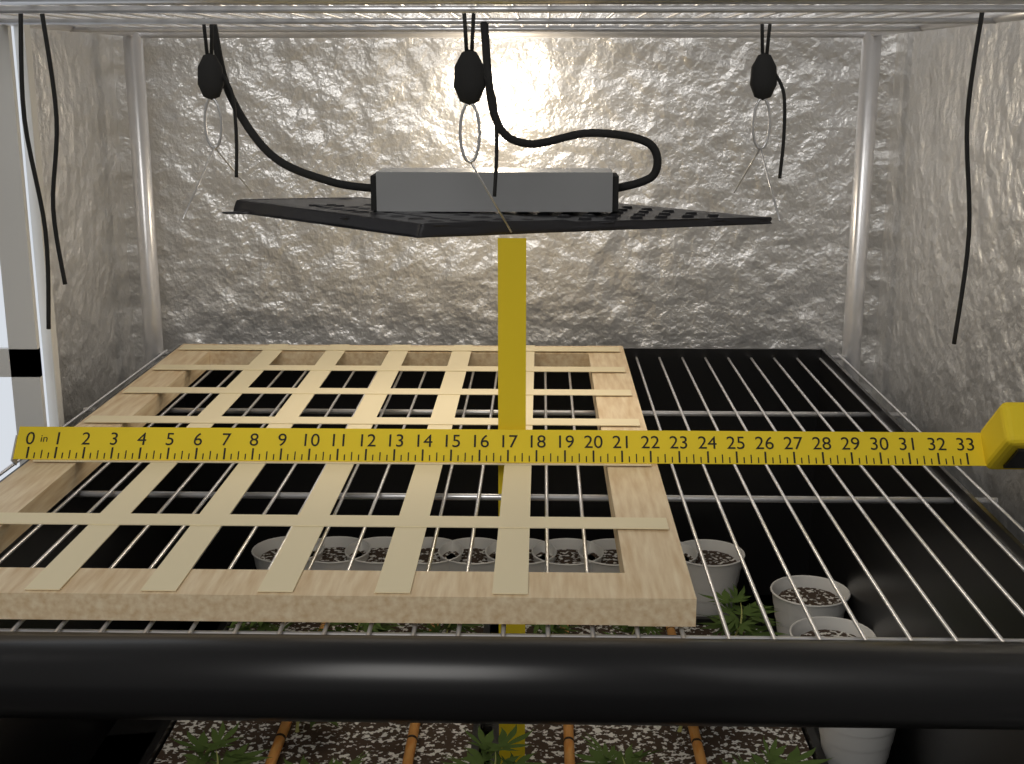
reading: 22.25 in
